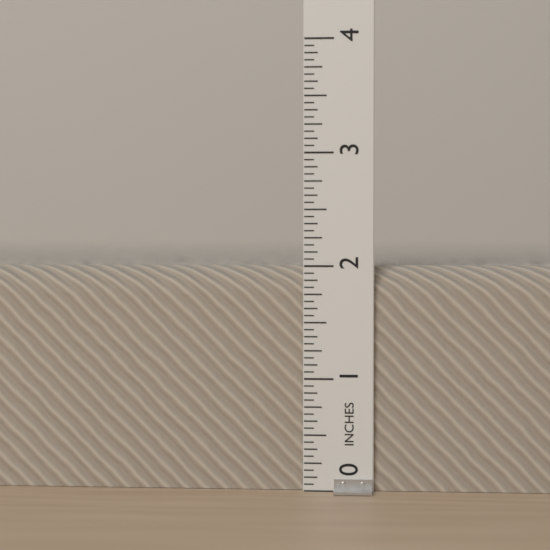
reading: 2.0000 in
